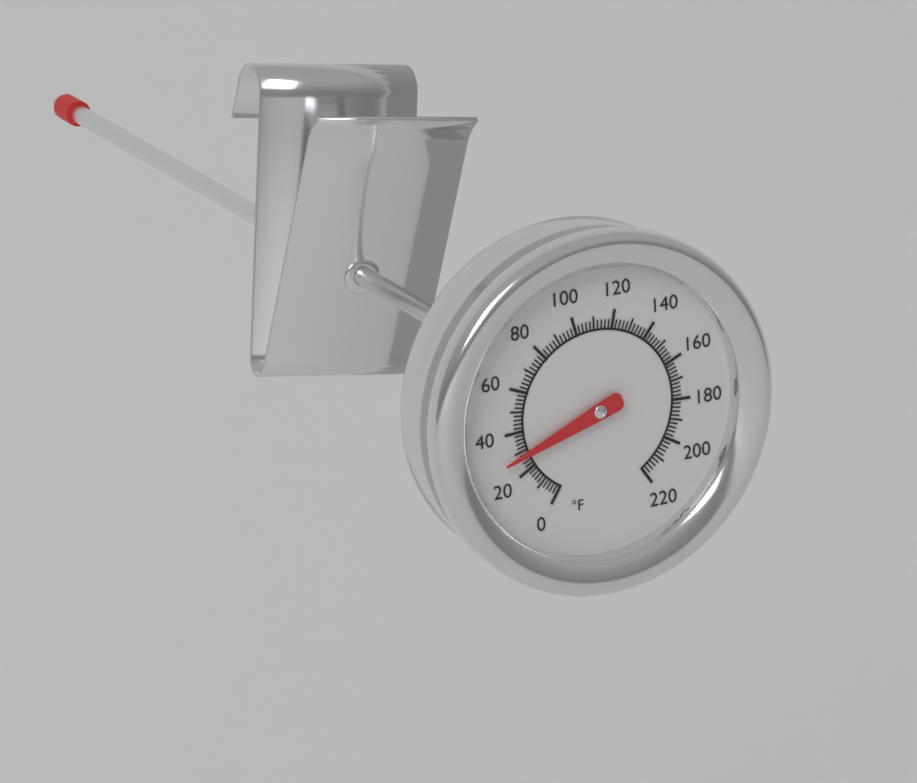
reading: 28 °F
